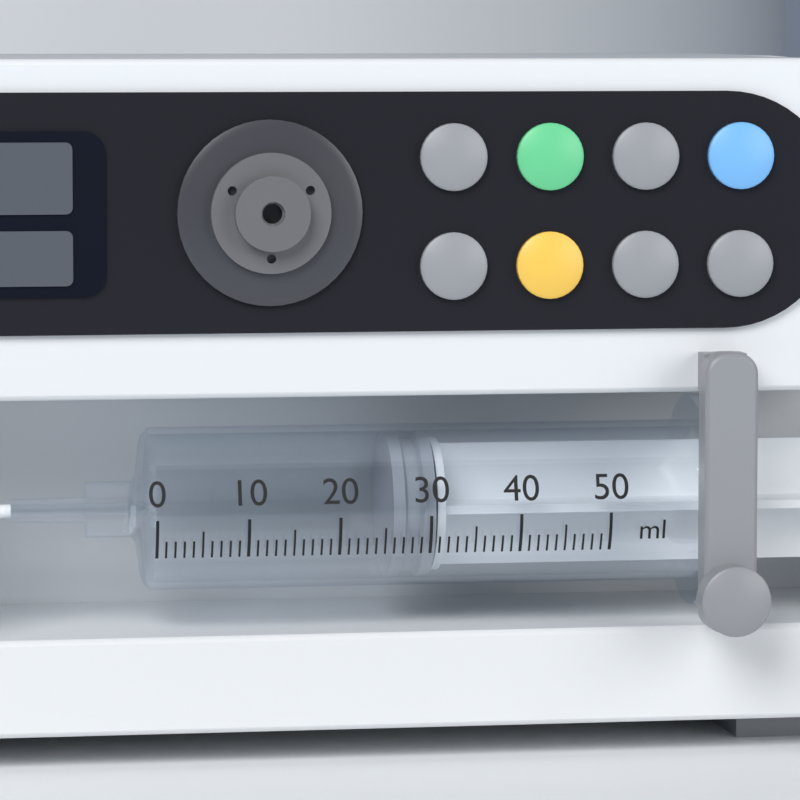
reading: 26 ml
